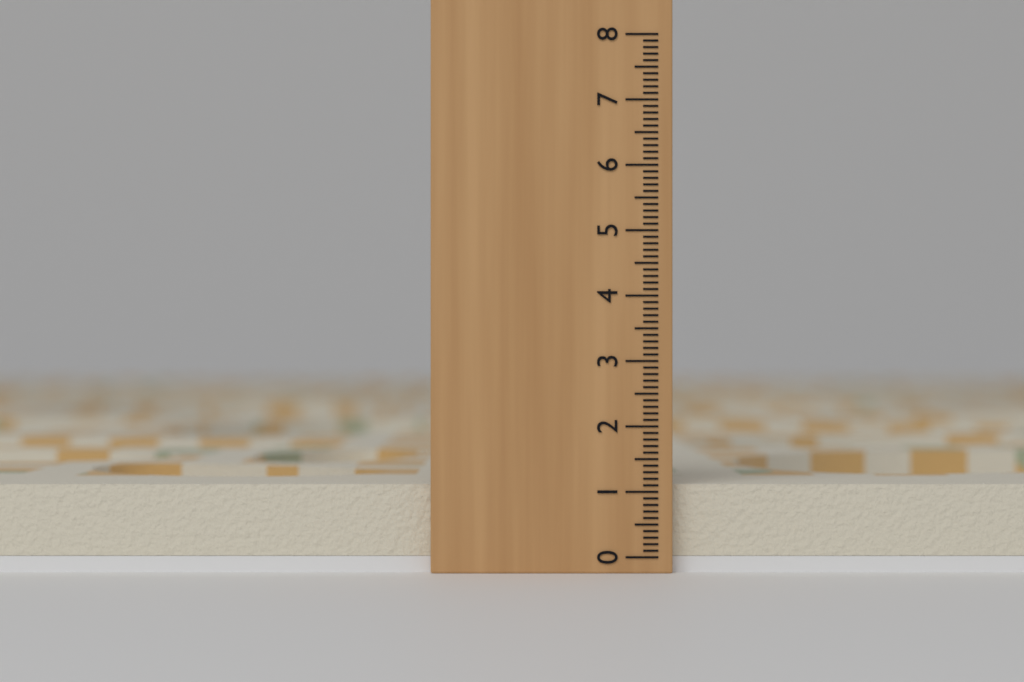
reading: 1.1 (no unit)
